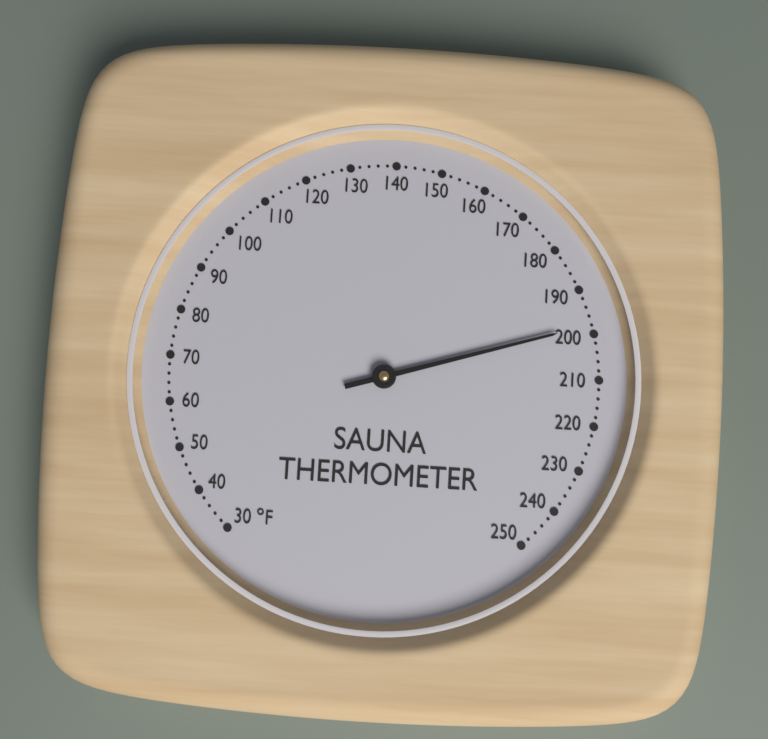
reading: 198 °F
